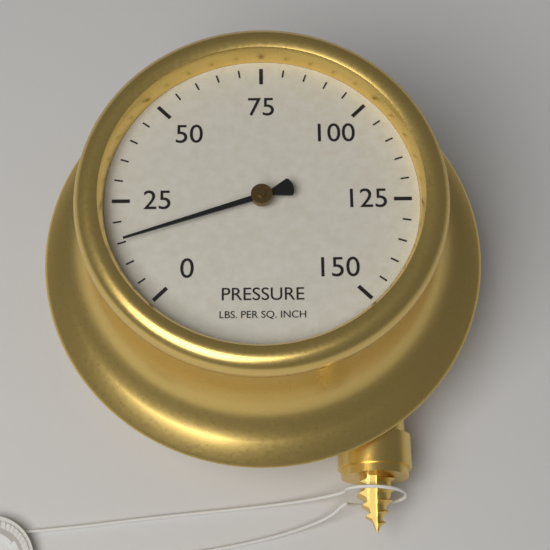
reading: 15 psi
